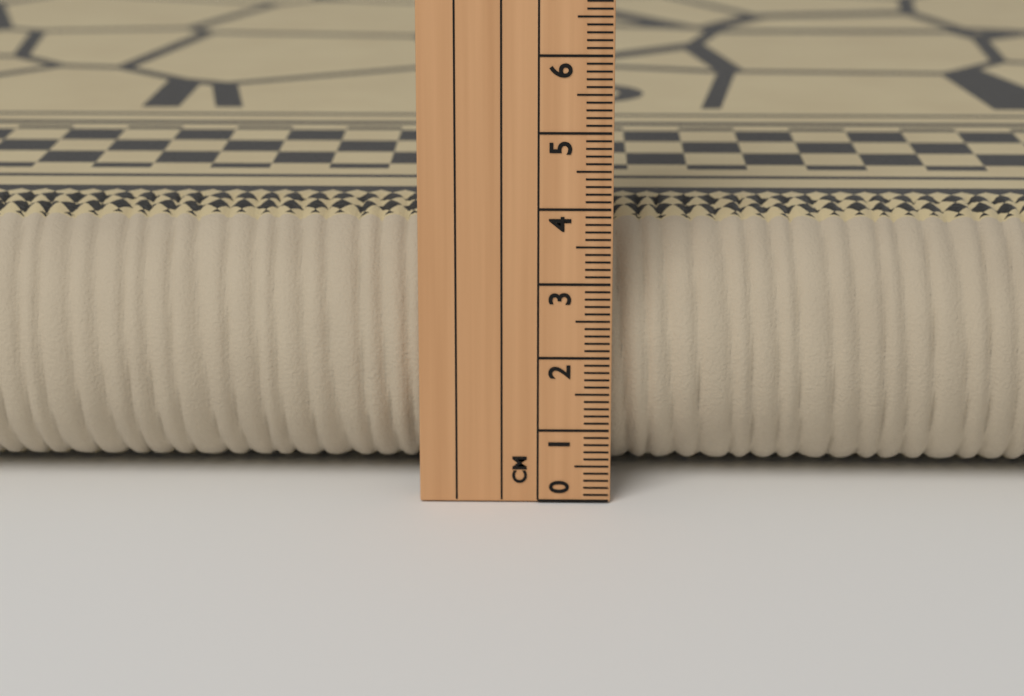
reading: 3.7 cm
